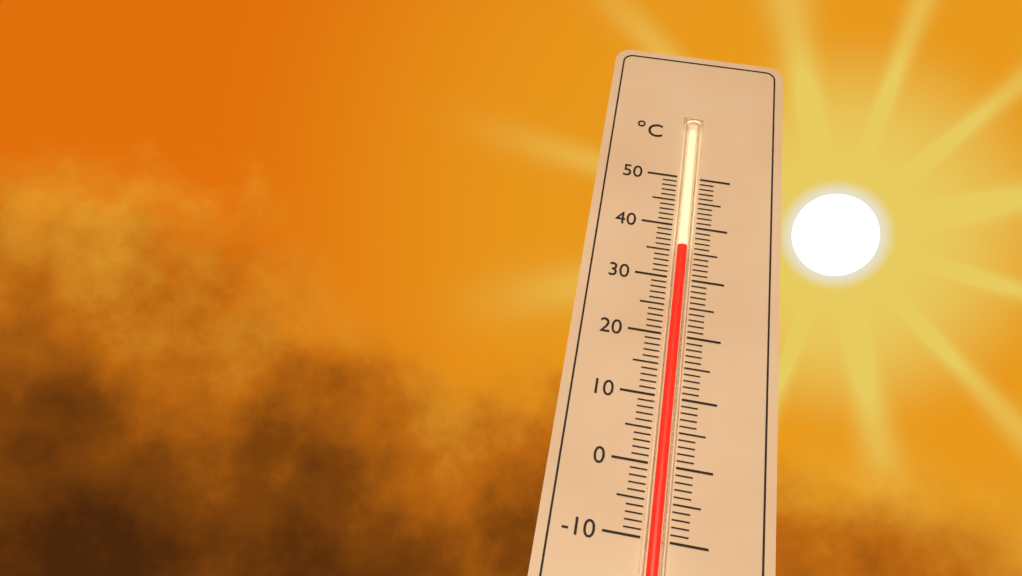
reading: 36 °C
